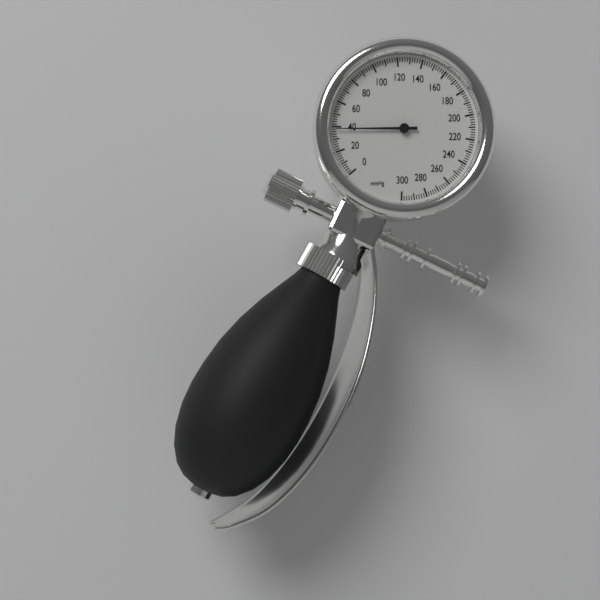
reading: 38 mmHg
